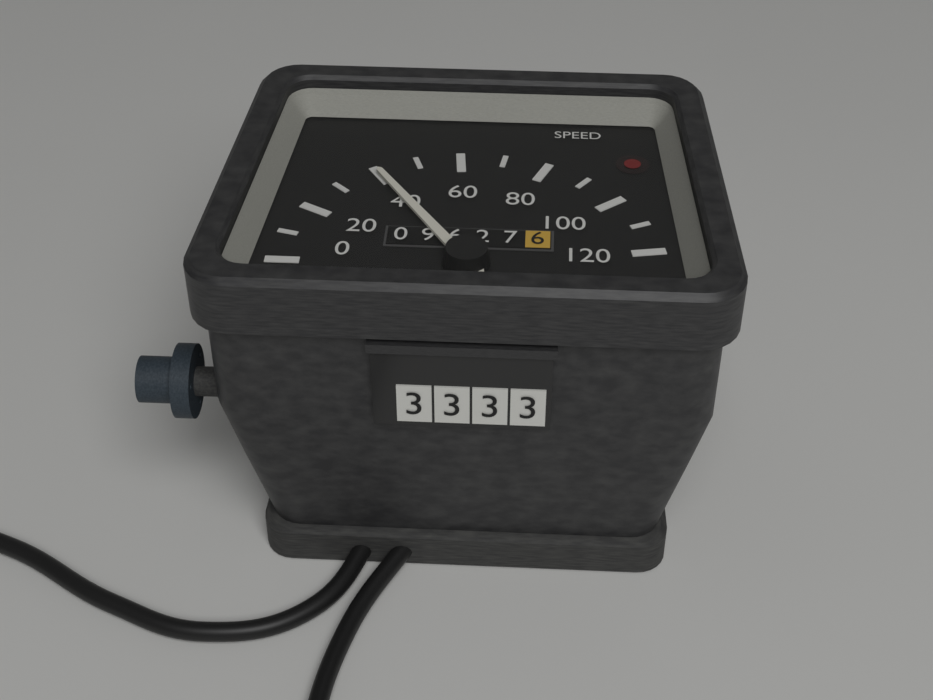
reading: 40 (no unit)
